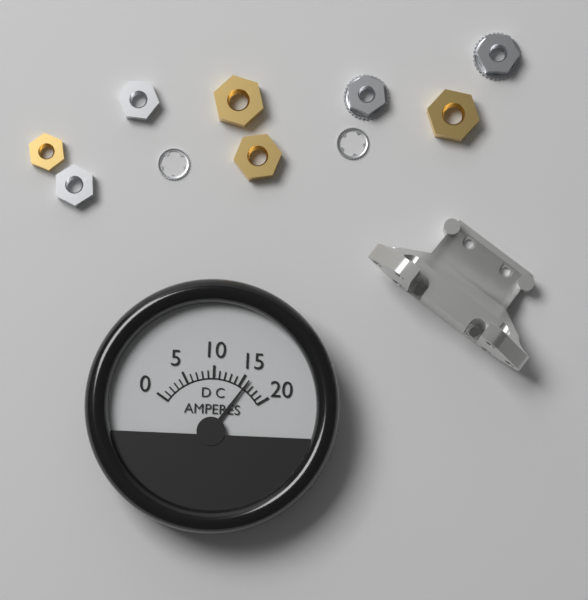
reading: 16 A
